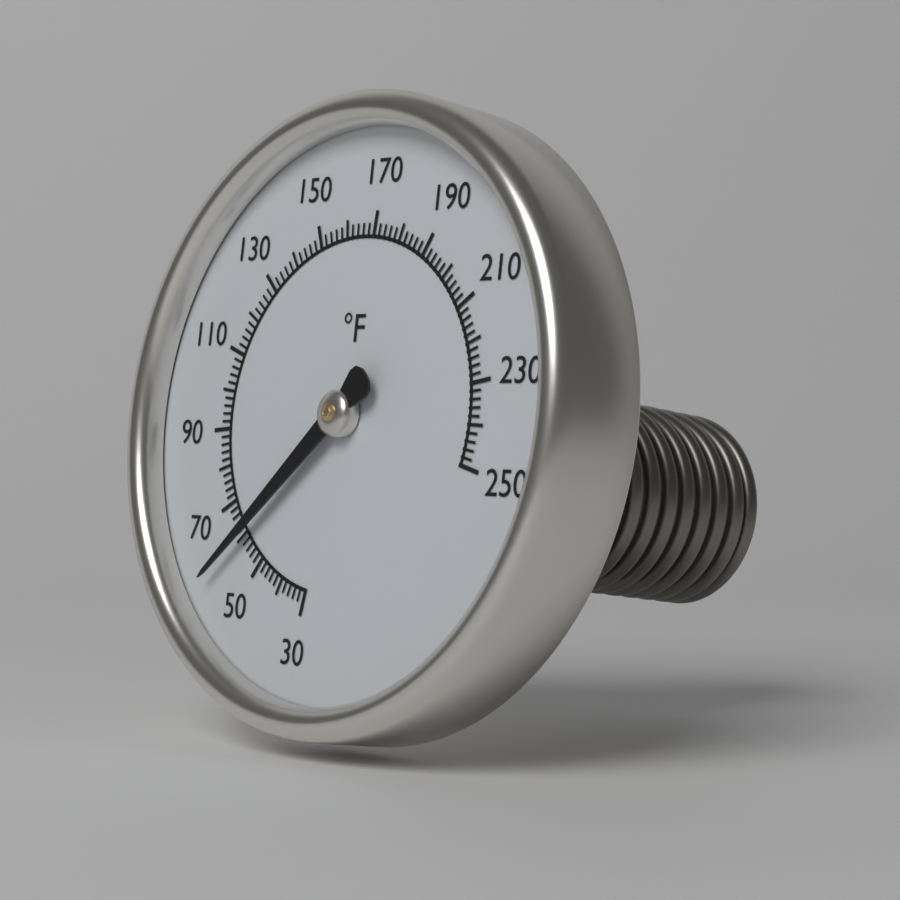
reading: 60 °F
